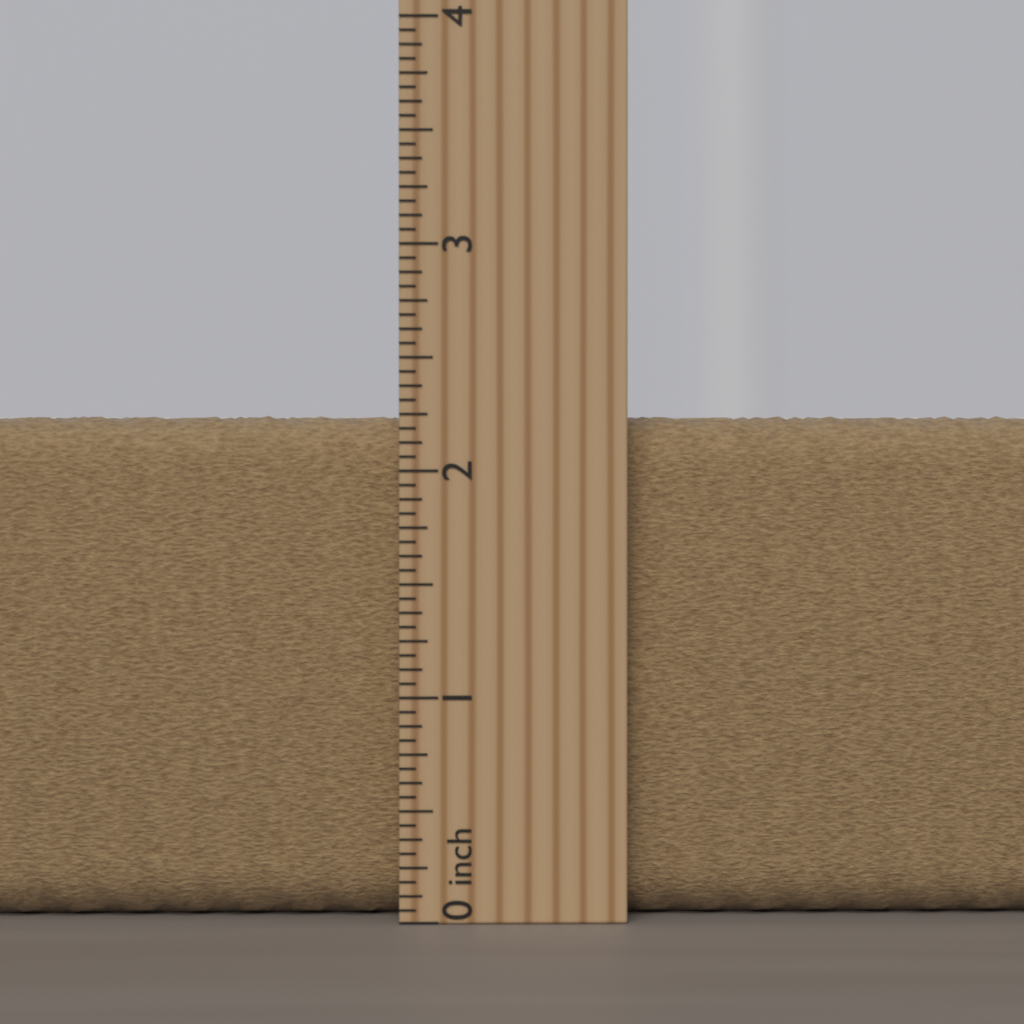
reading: 2.2500 inch
